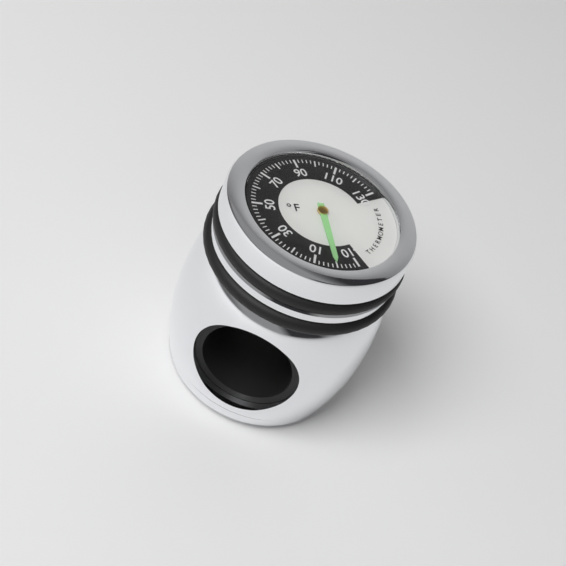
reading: 0 °F
